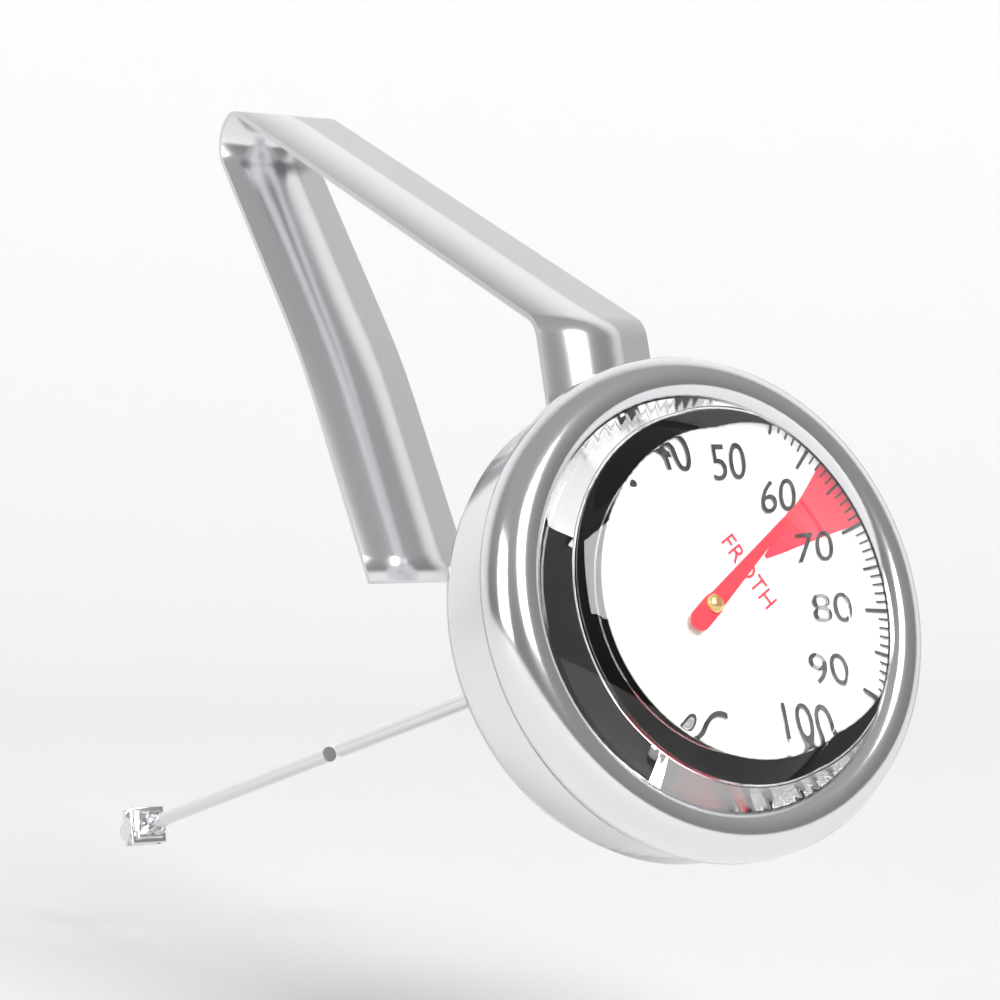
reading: 63 °C
